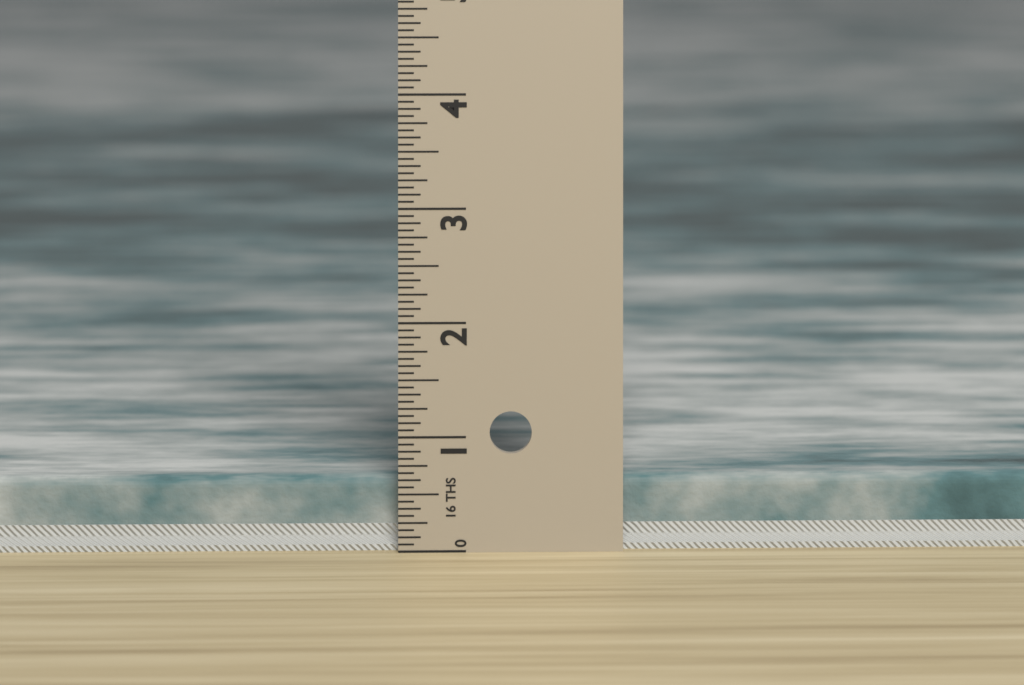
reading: 0.6250 in
